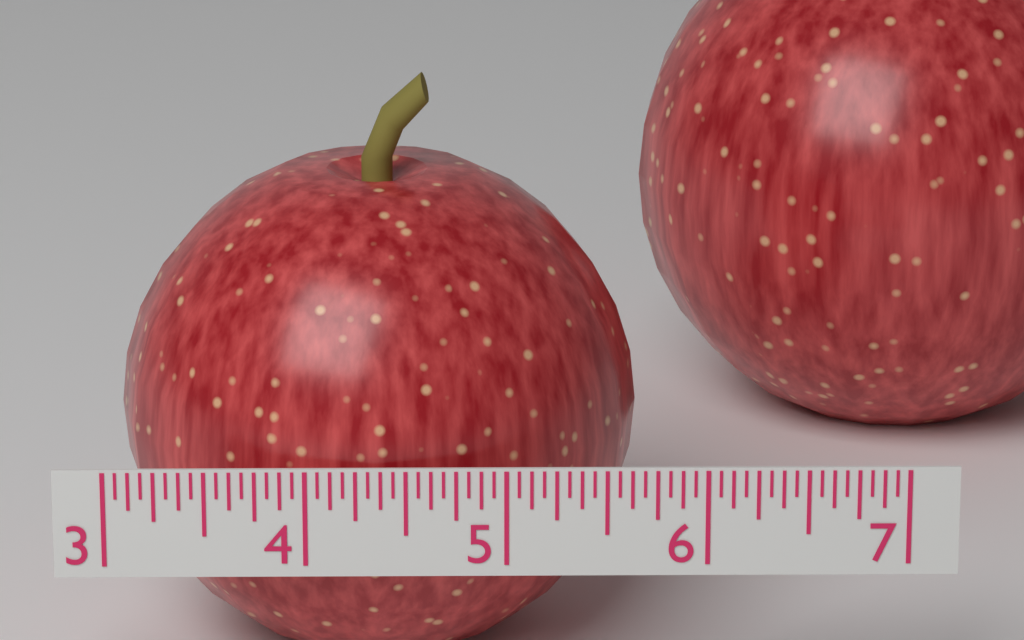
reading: 5.6875 (no unit)
